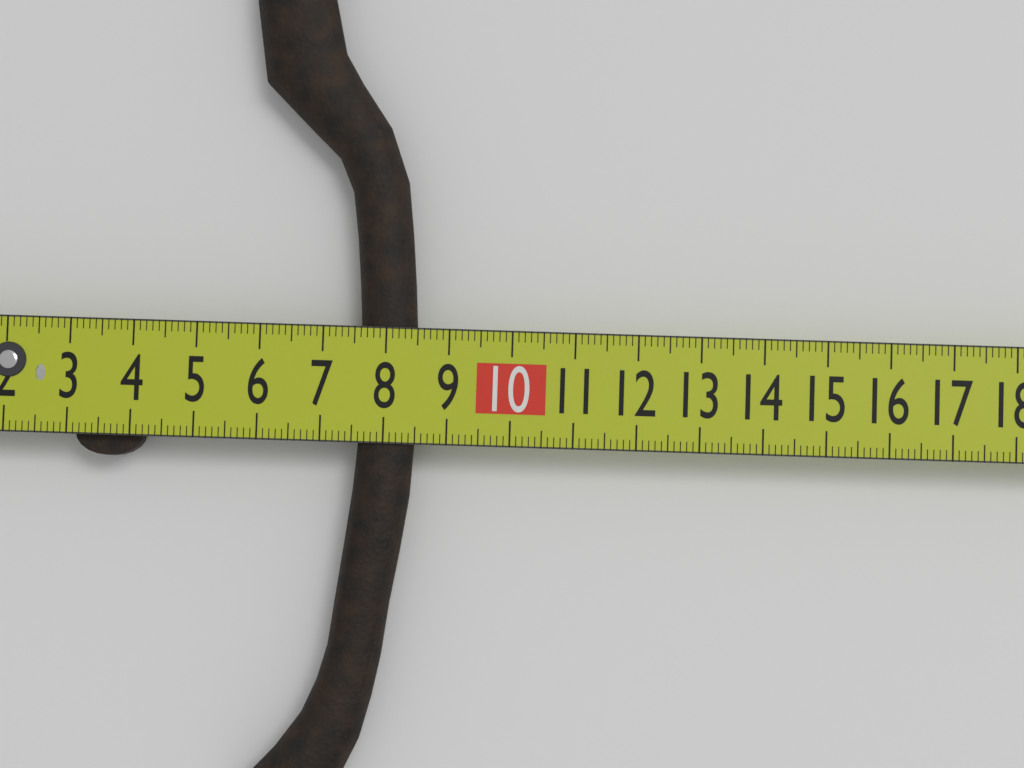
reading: 8.5 cm
